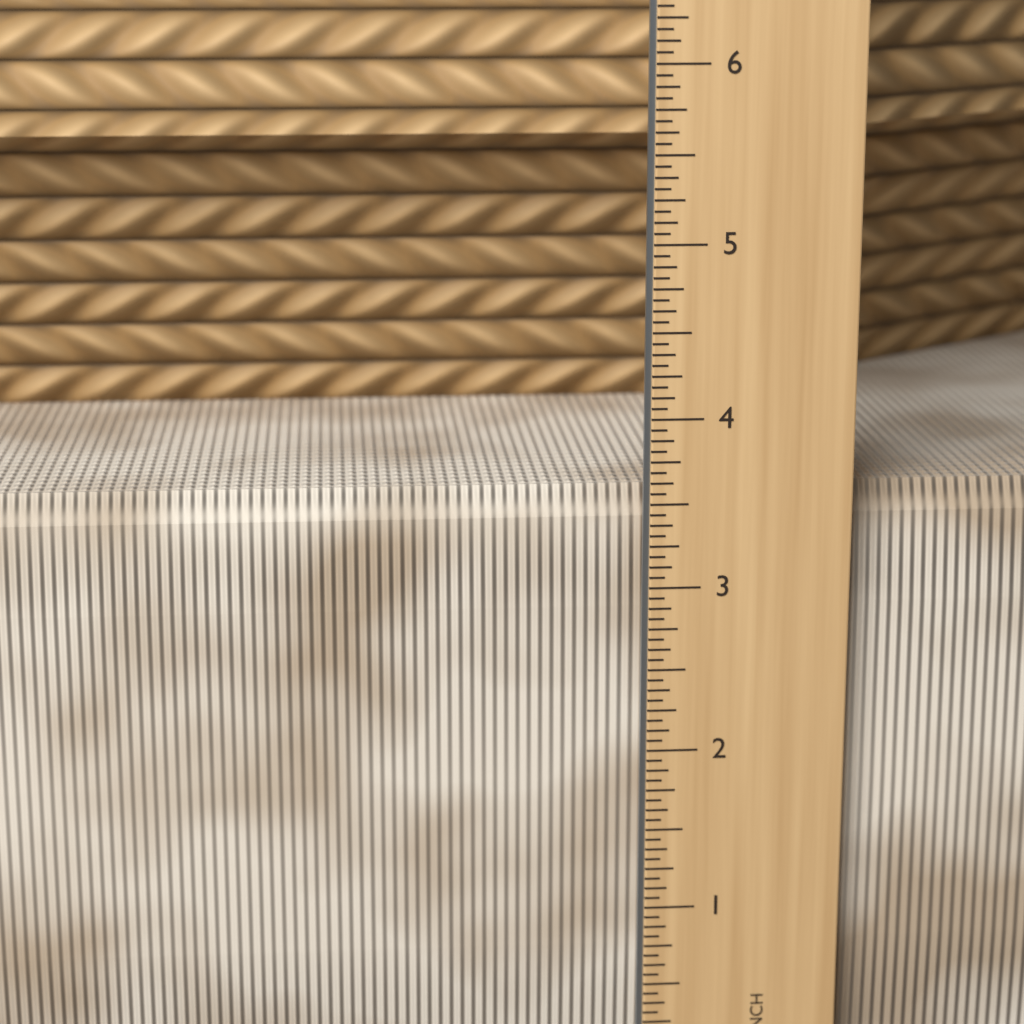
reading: 3.5625 in
